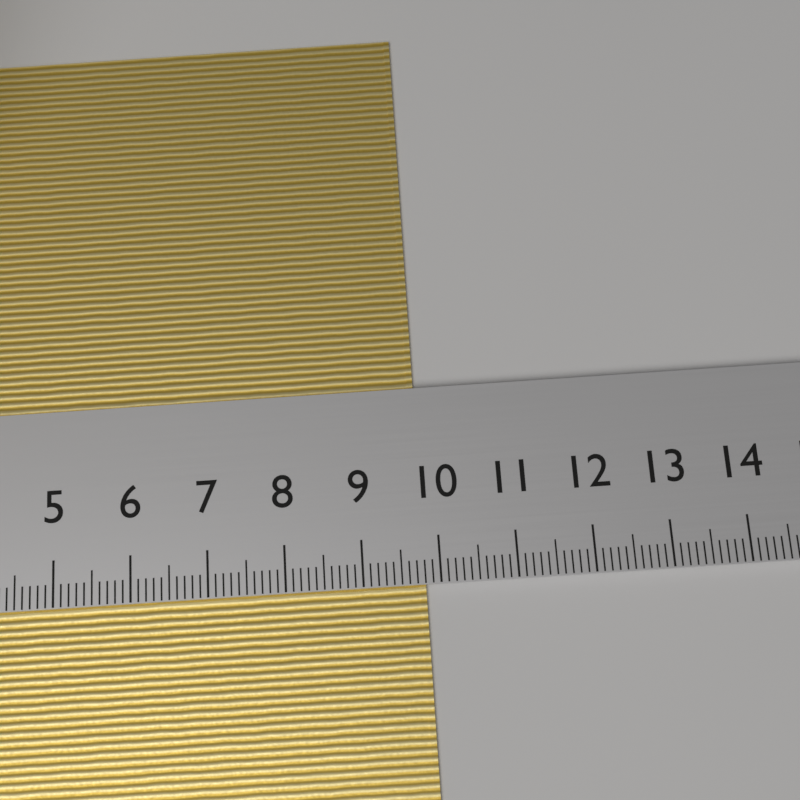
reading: 9.8 cm
